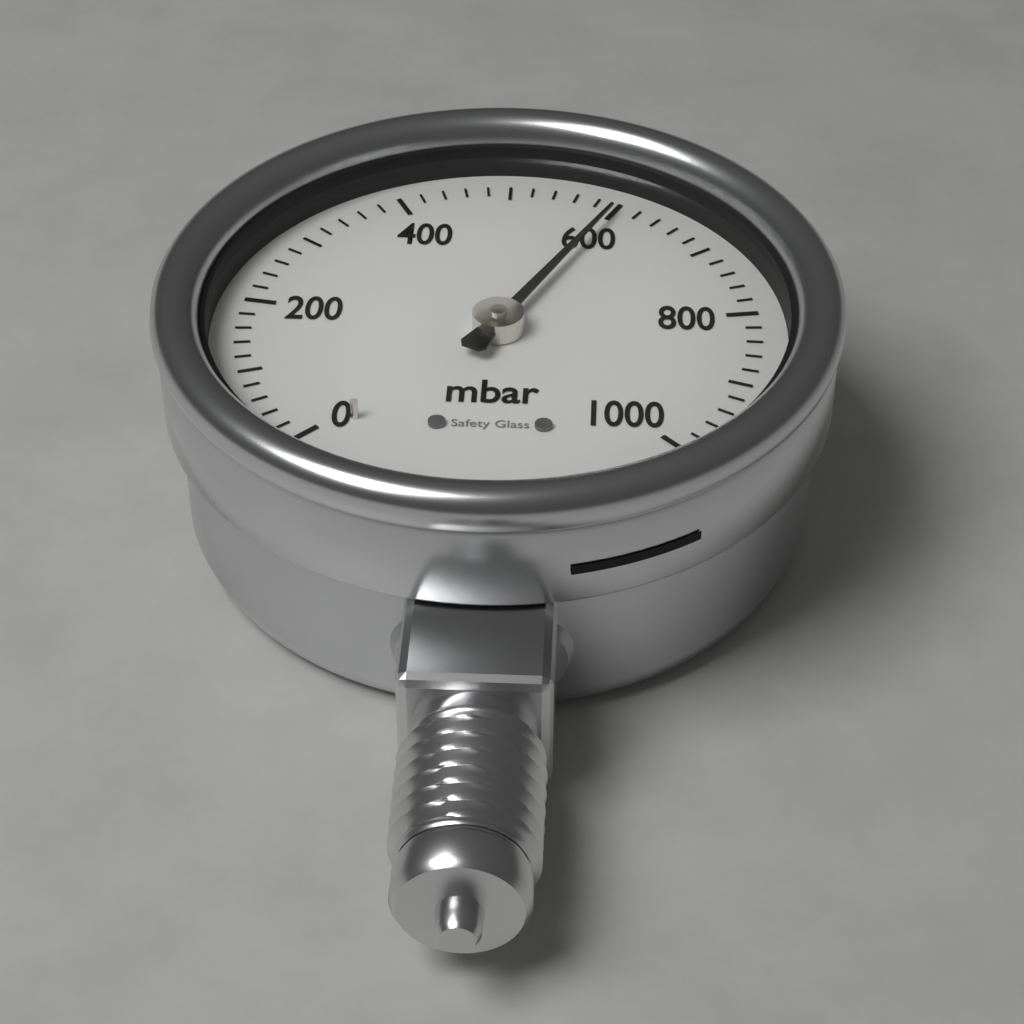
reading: 600 mbar
